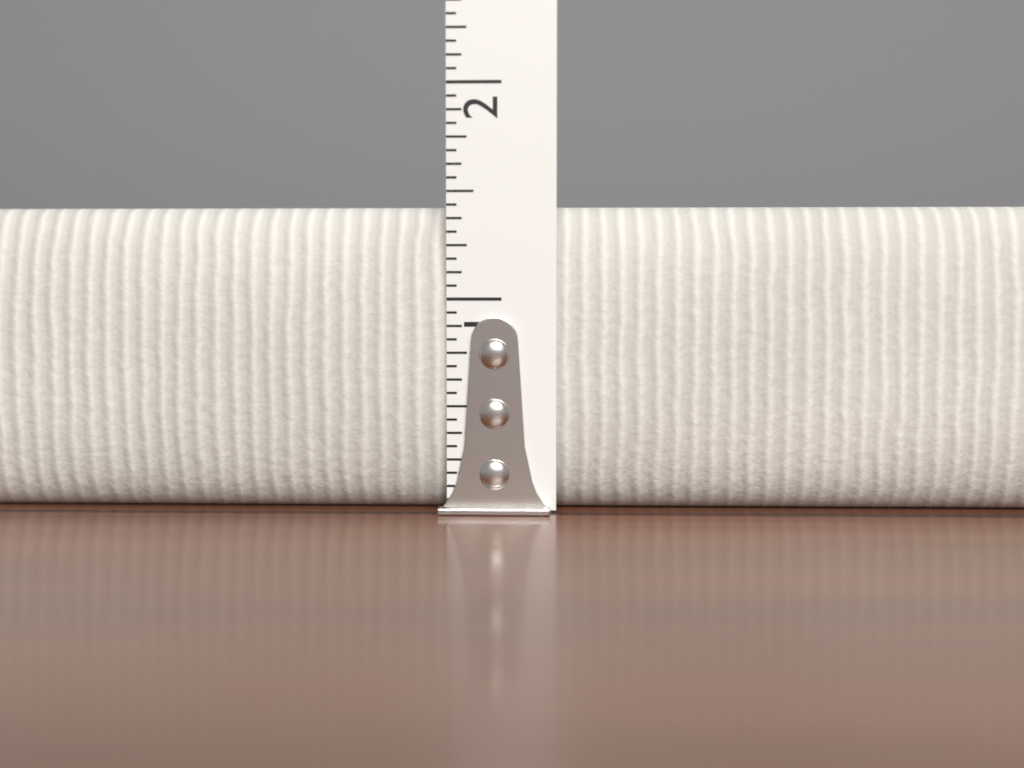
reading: 1.4375 in
